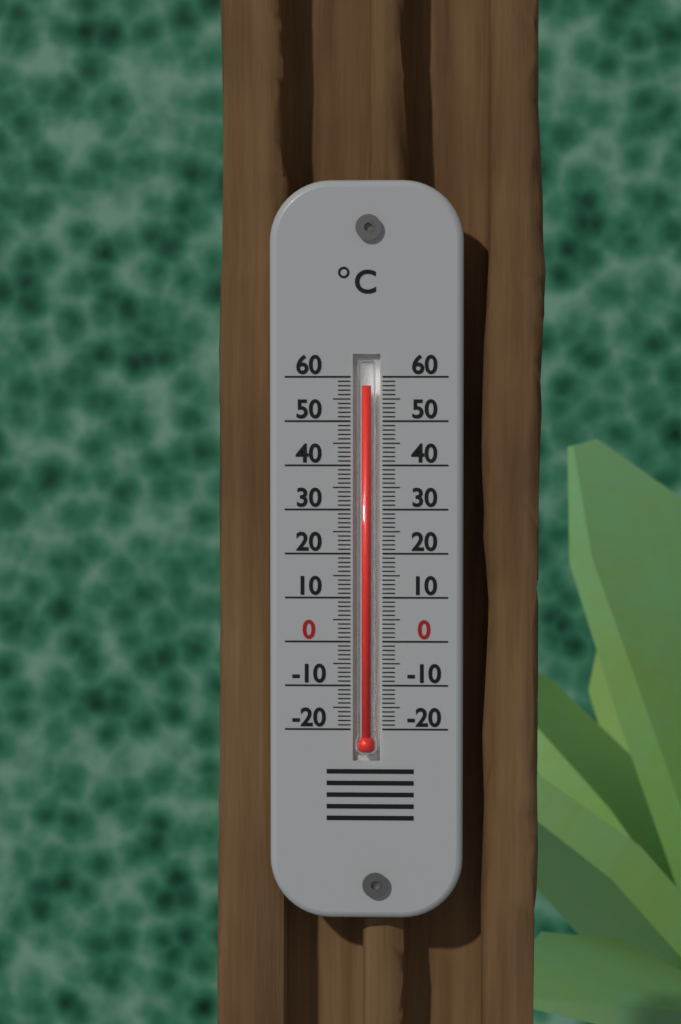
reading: 58 °C
